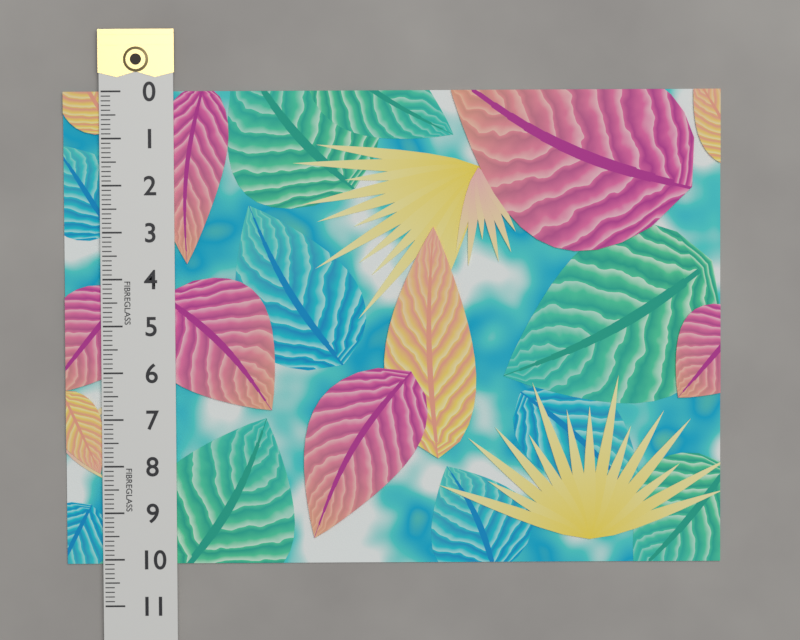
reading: 10.1 (no unit)
